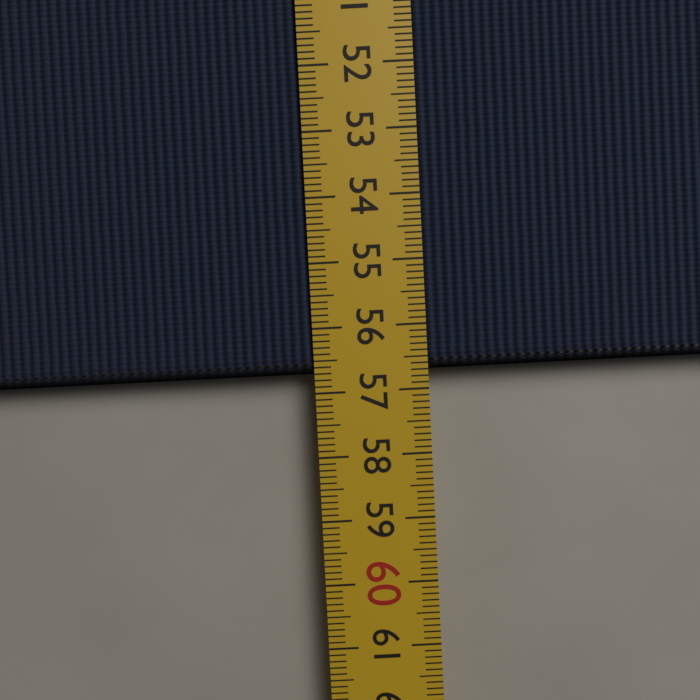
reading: 56.7 cm
